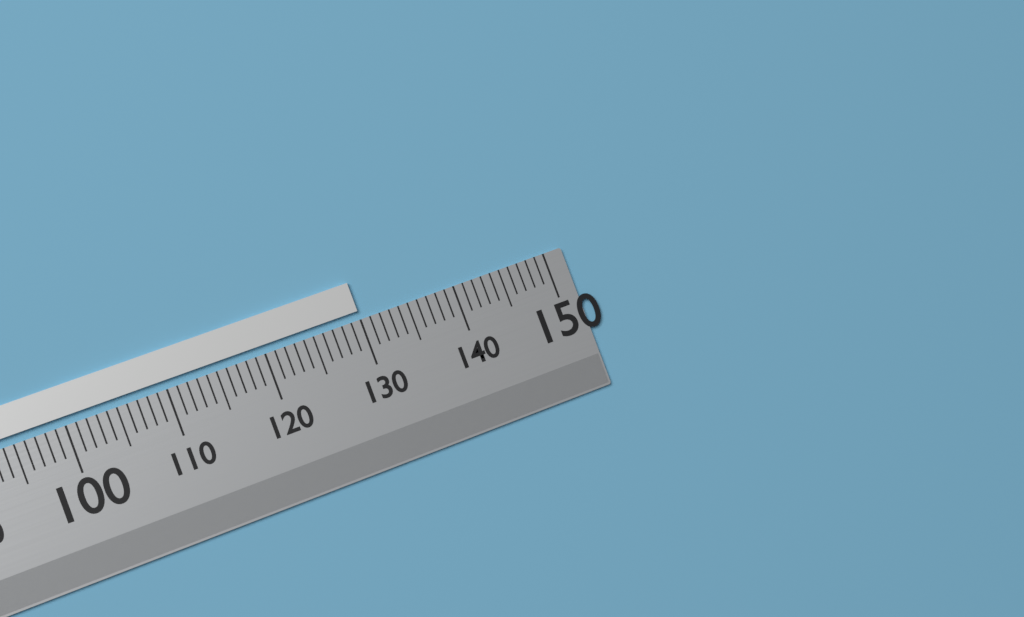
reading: 130 (no unit)
